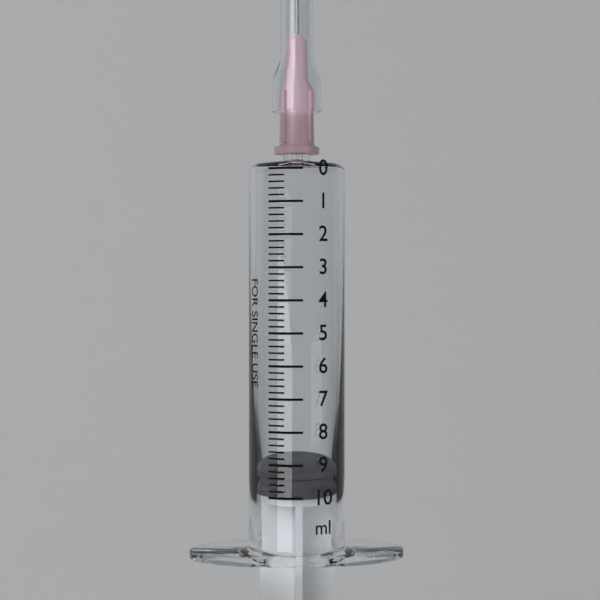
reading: 9.2 ml
